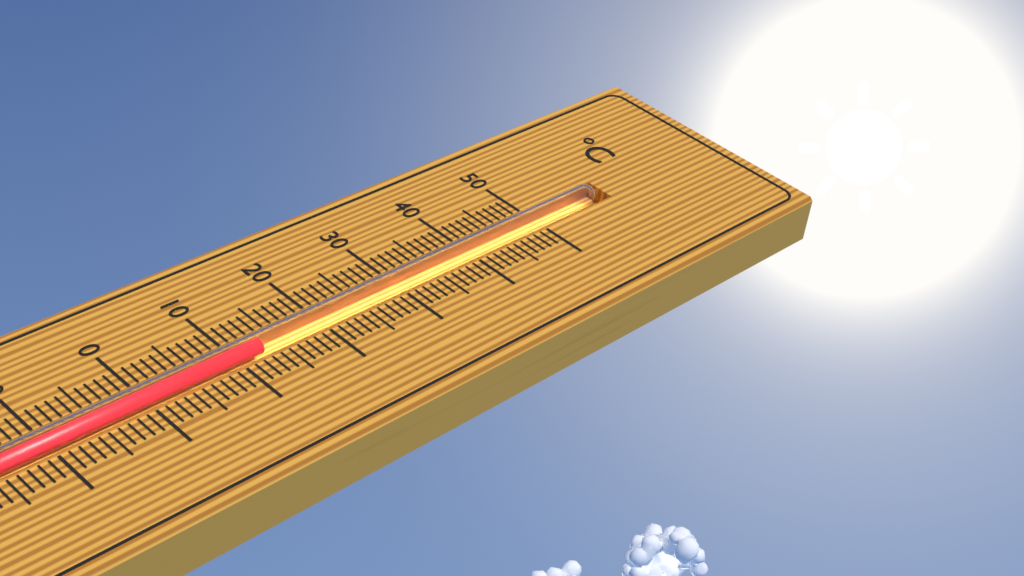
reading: 13 °C
